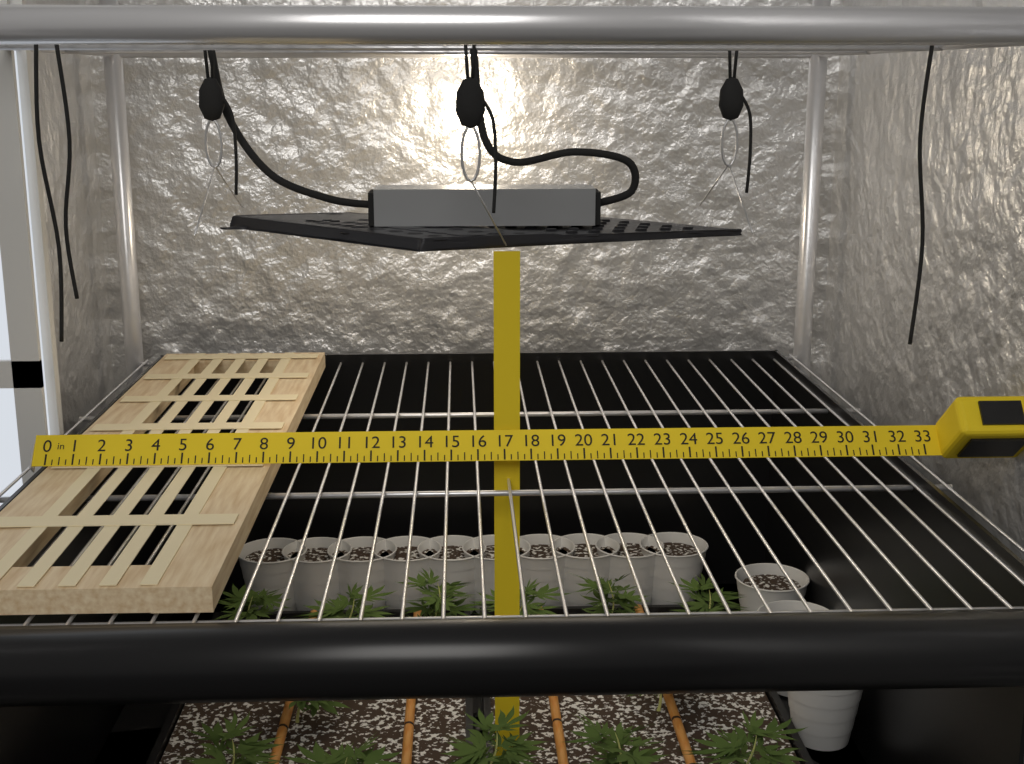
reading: 8.25 in
